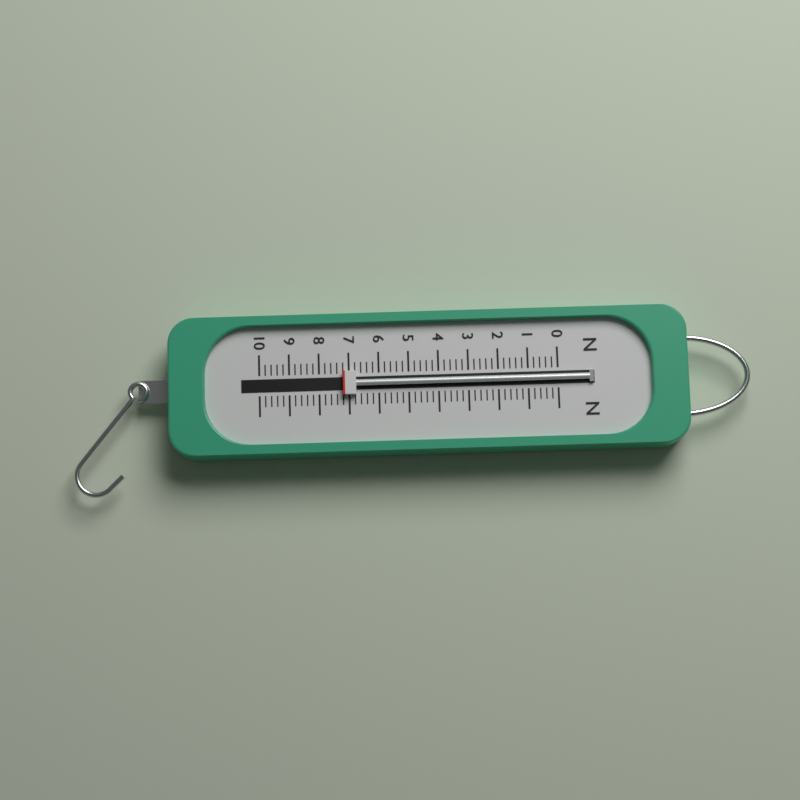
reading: 7.2 N
